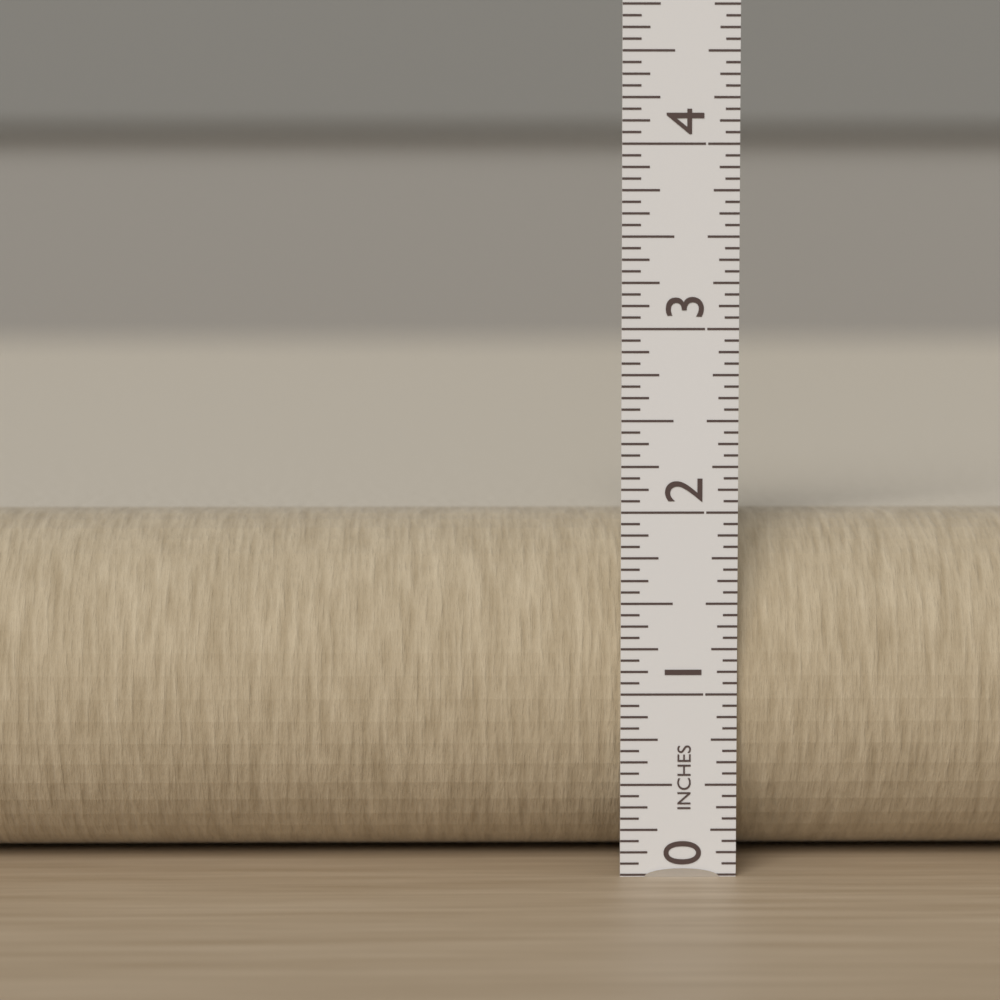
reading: 1.9375 in
